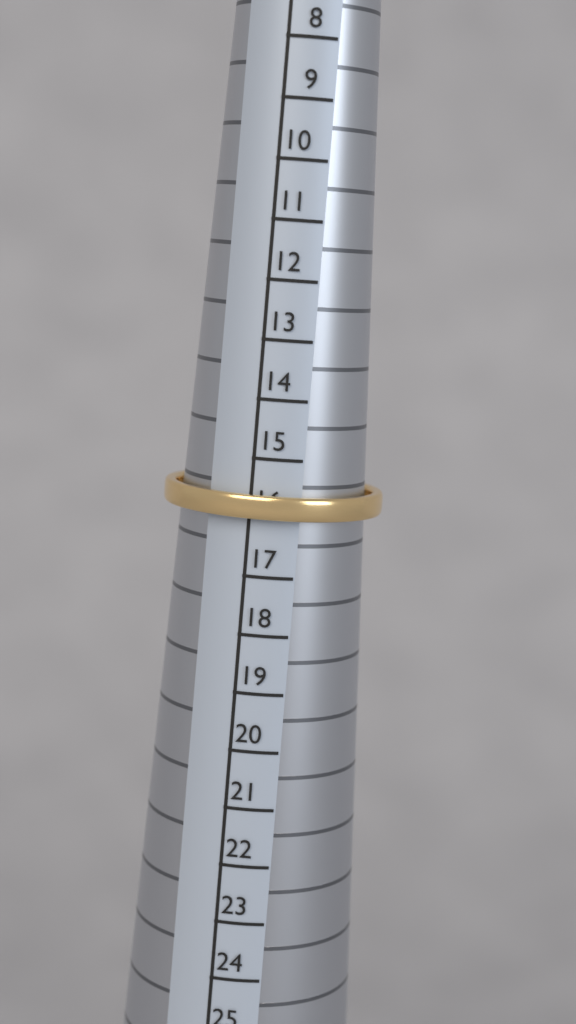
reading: 16 (no unit)
